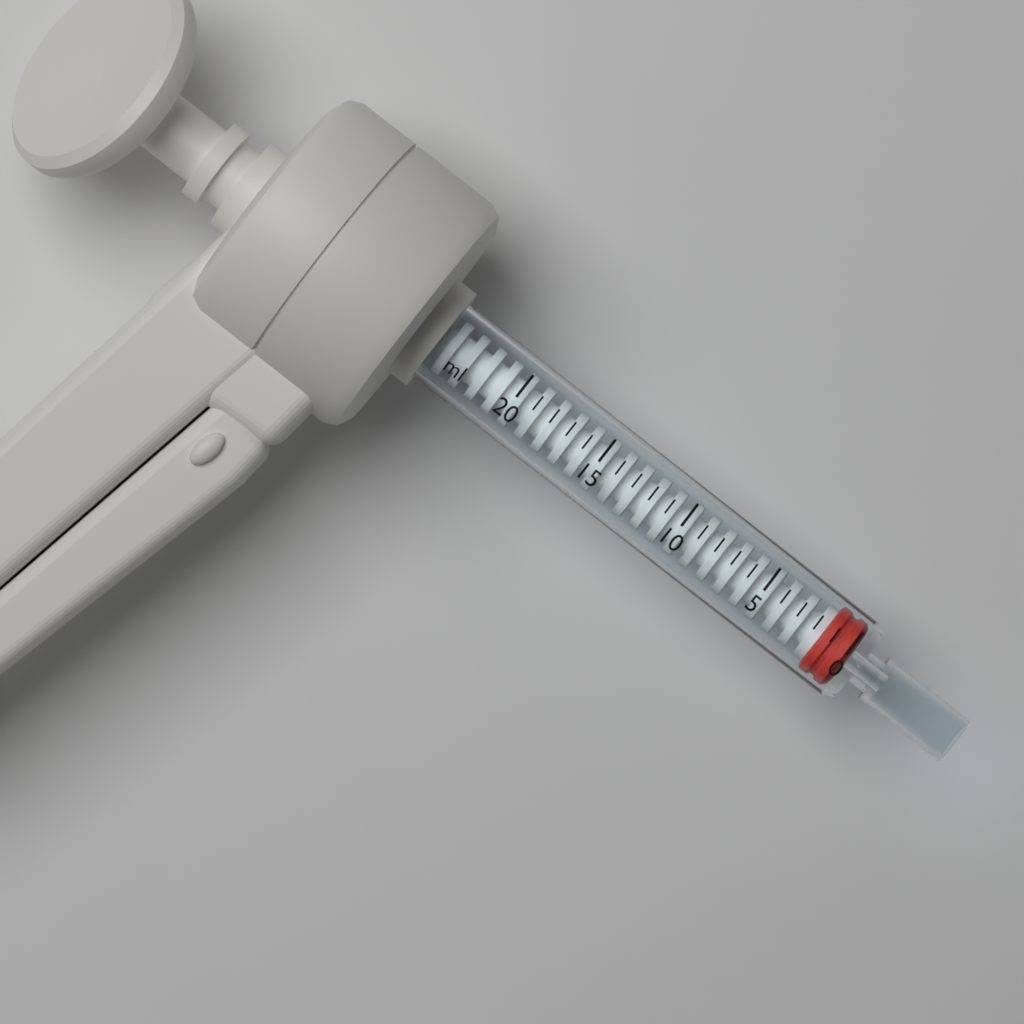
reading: 0 ml
